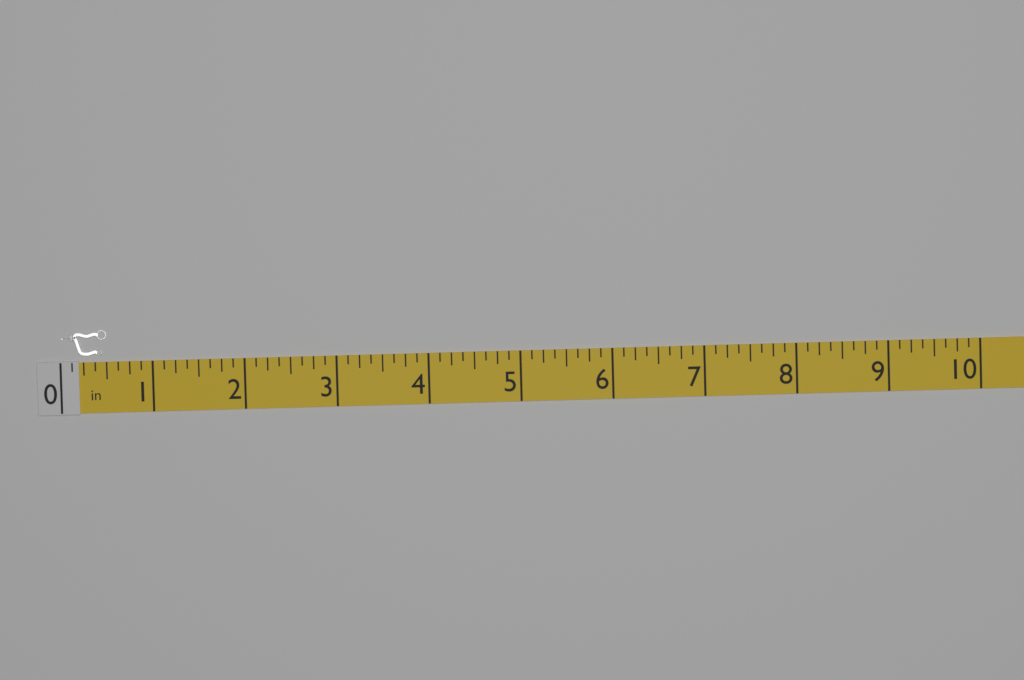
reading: 0.500 in
